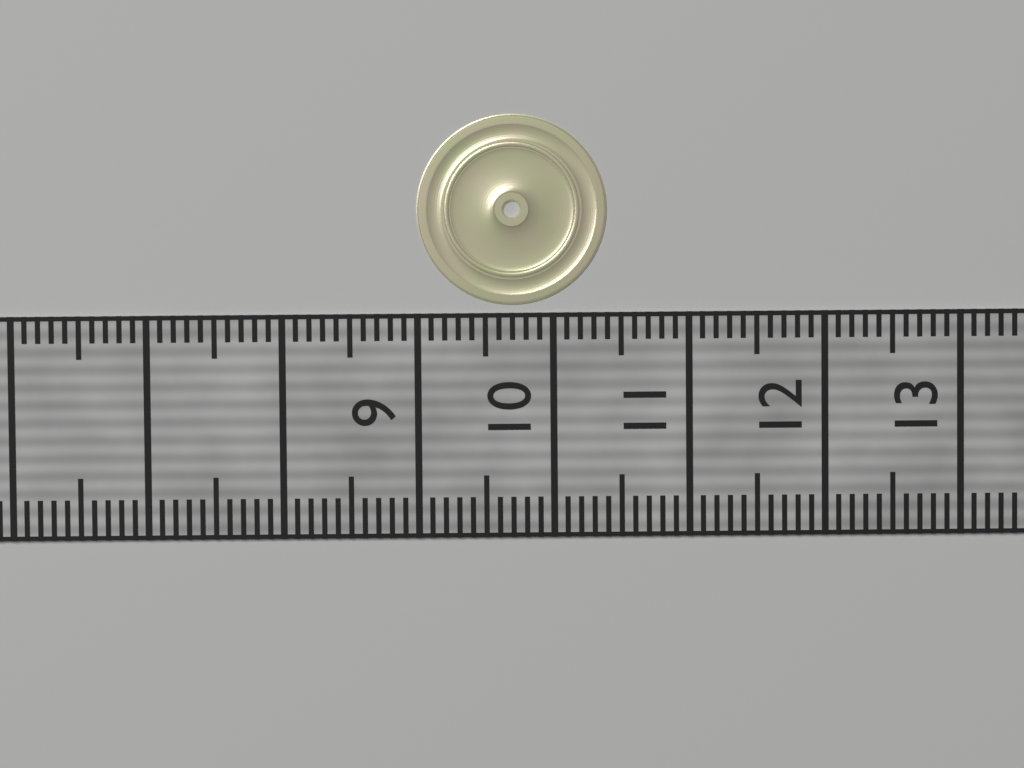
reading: 10.4 (no unit)
